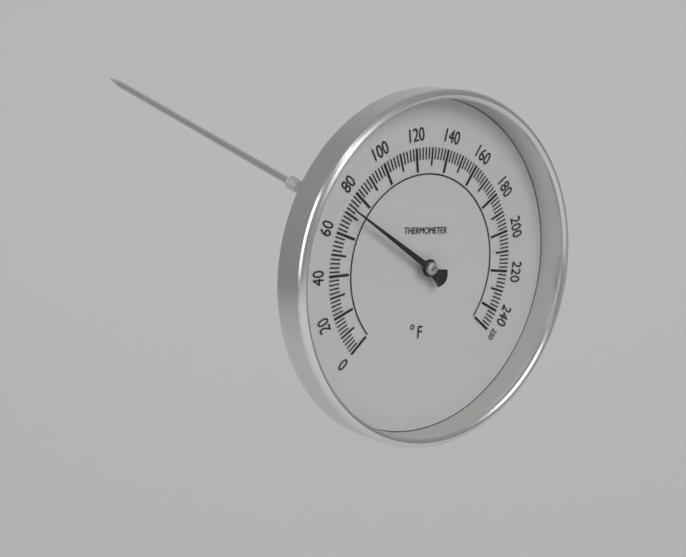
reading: 72 °F
